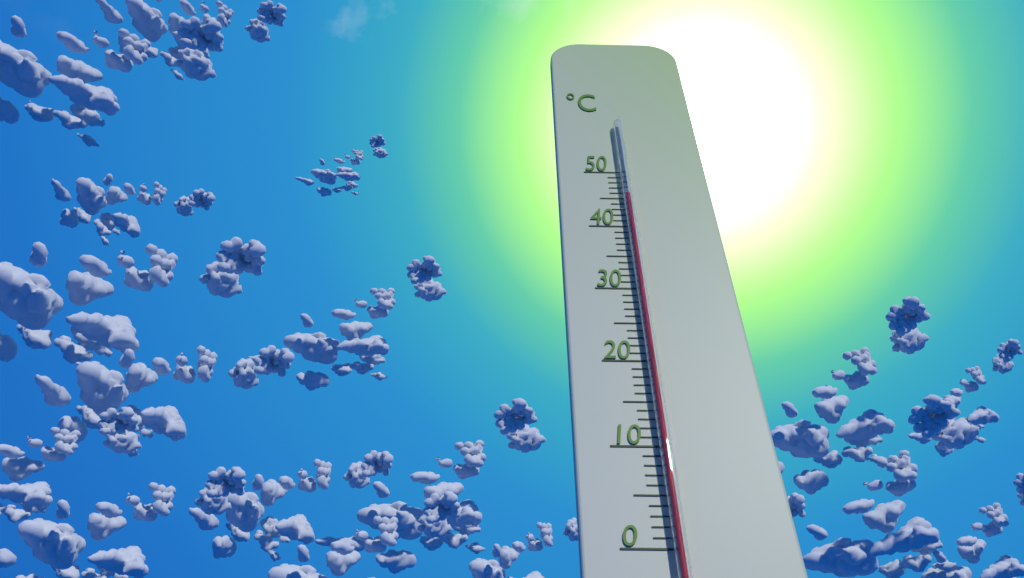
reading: 45 °C
